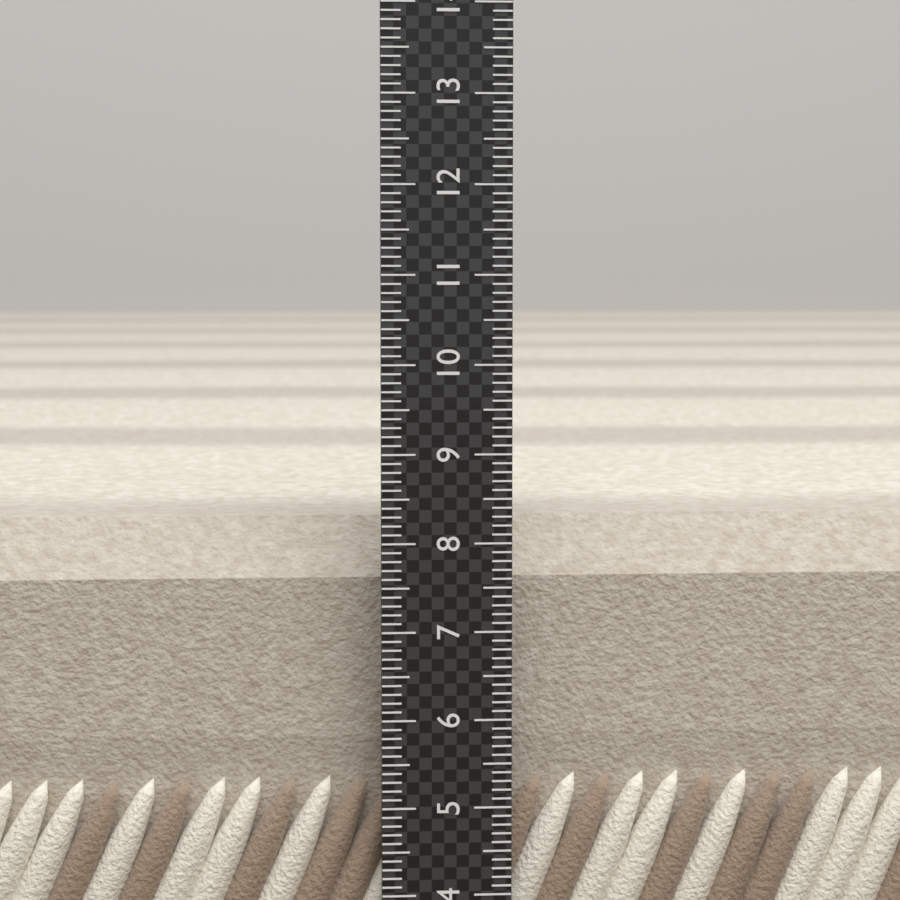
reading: 8.2 (no unit)
